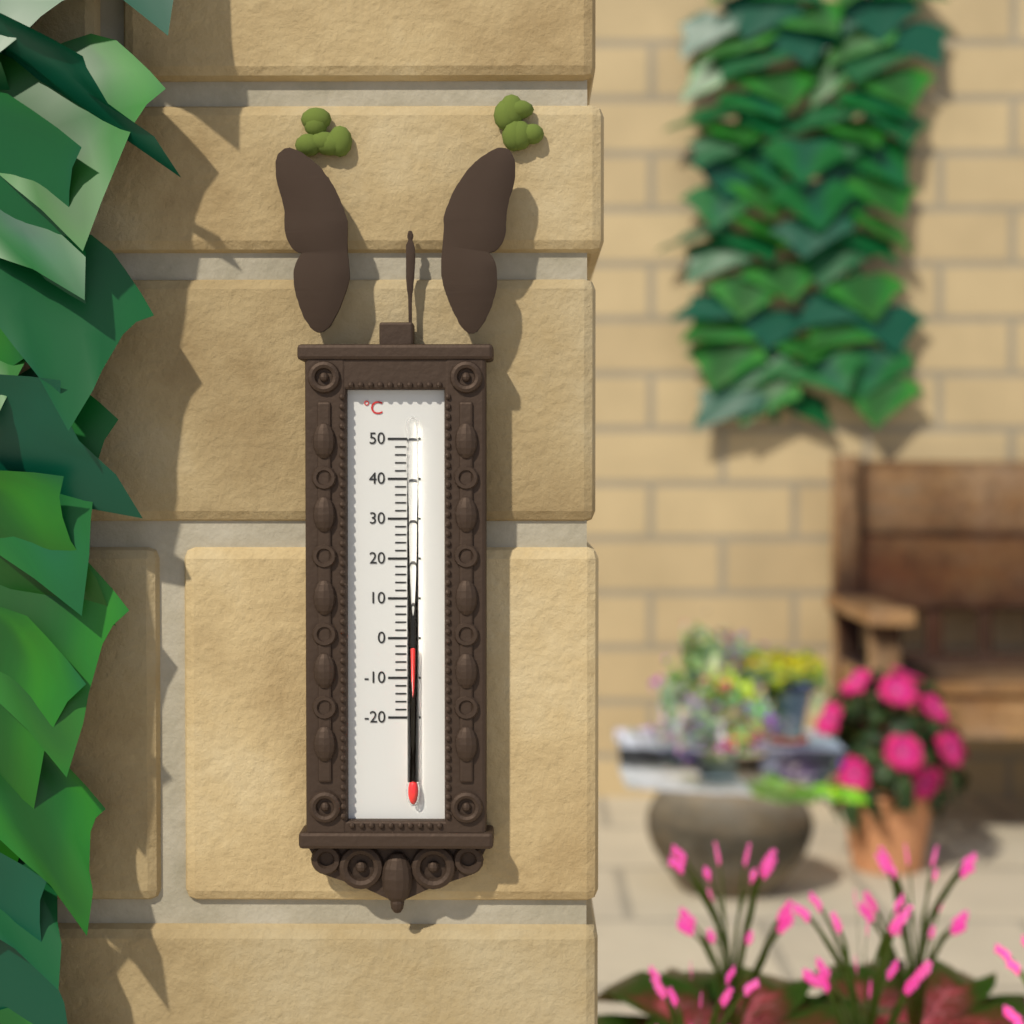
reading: -2 °C
